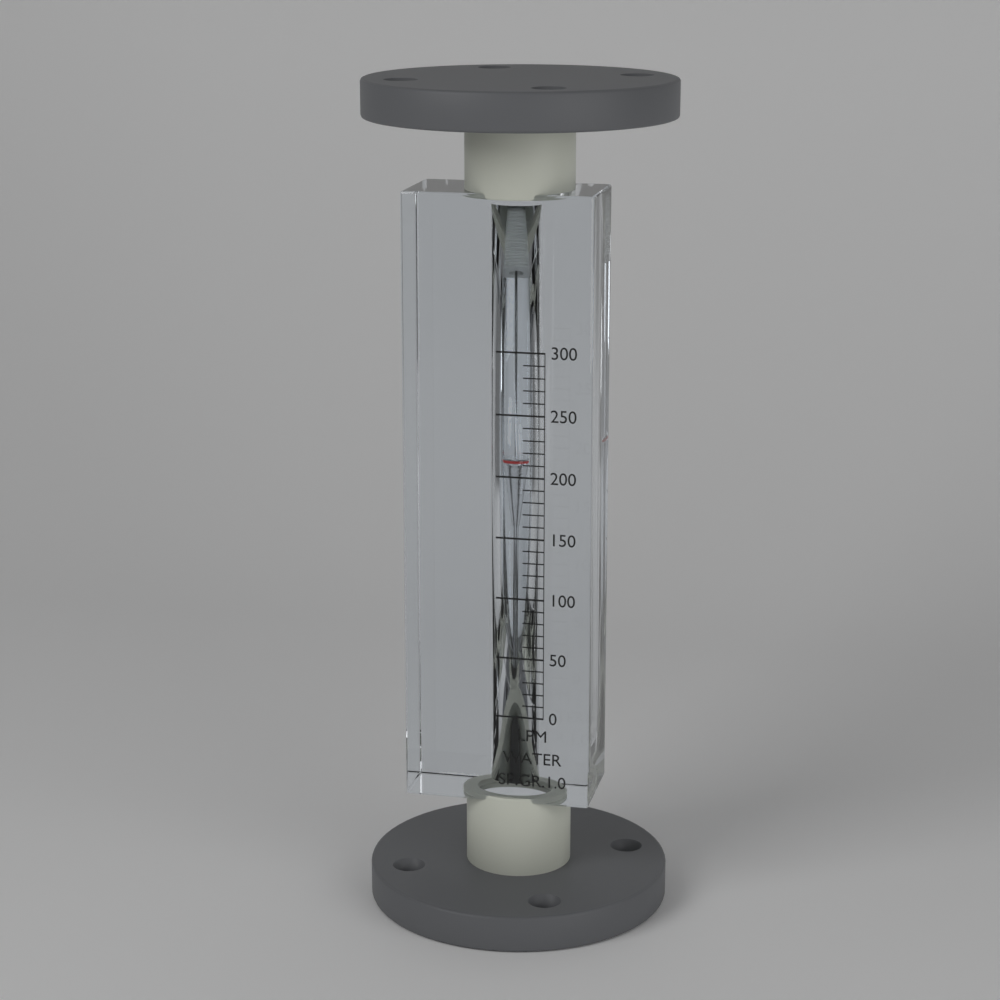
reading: 210 LPM
